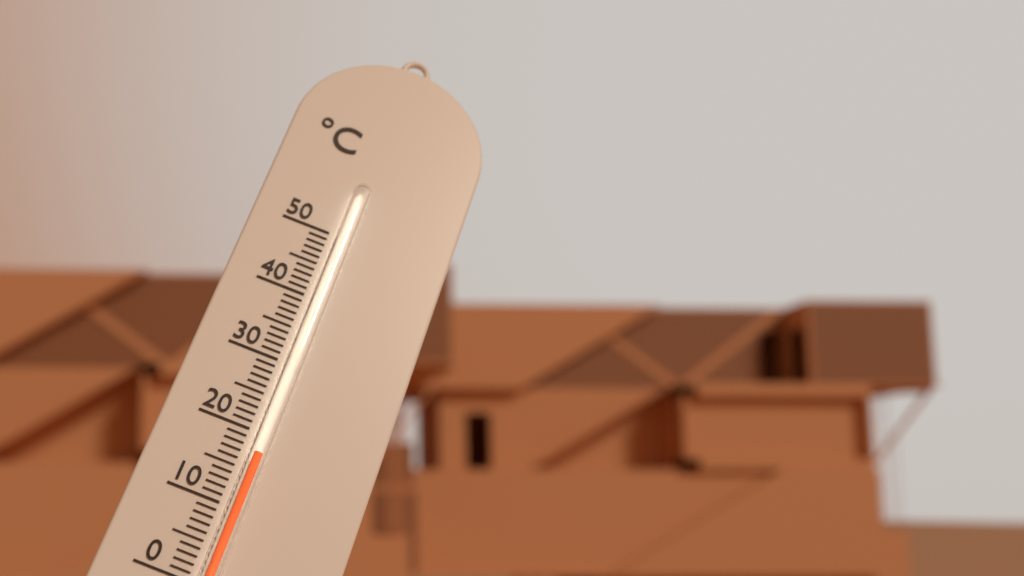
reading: 17 °C
